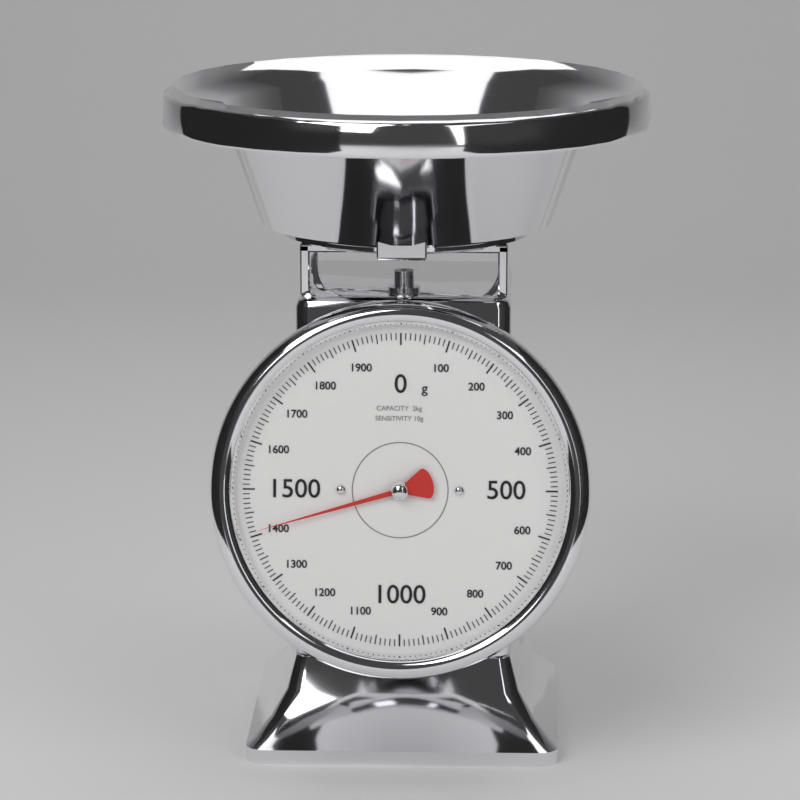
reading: 1410 g
